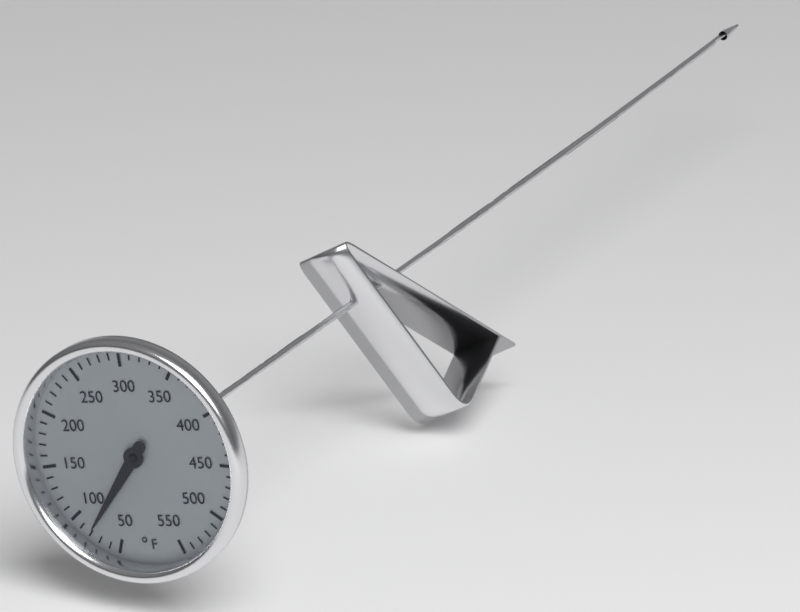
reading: 80 °F
